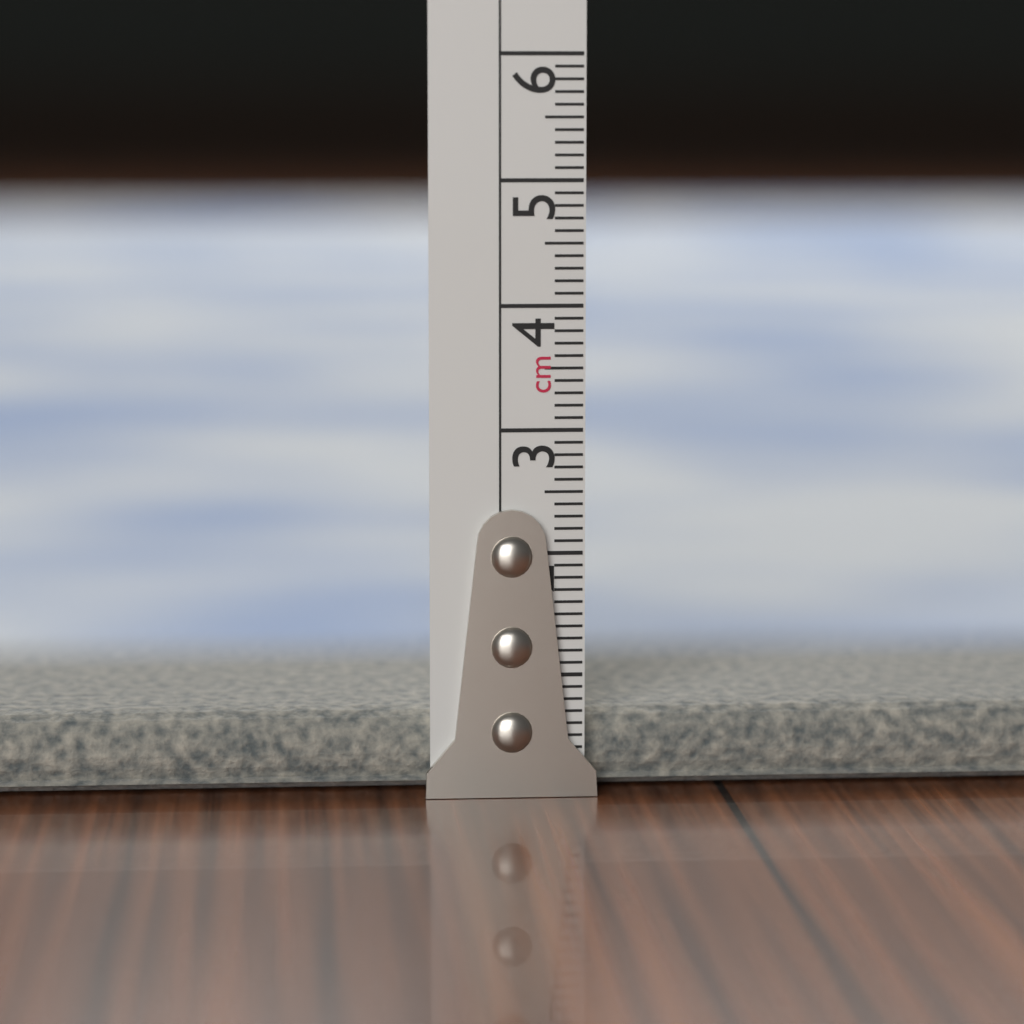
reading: 0.7 cm
